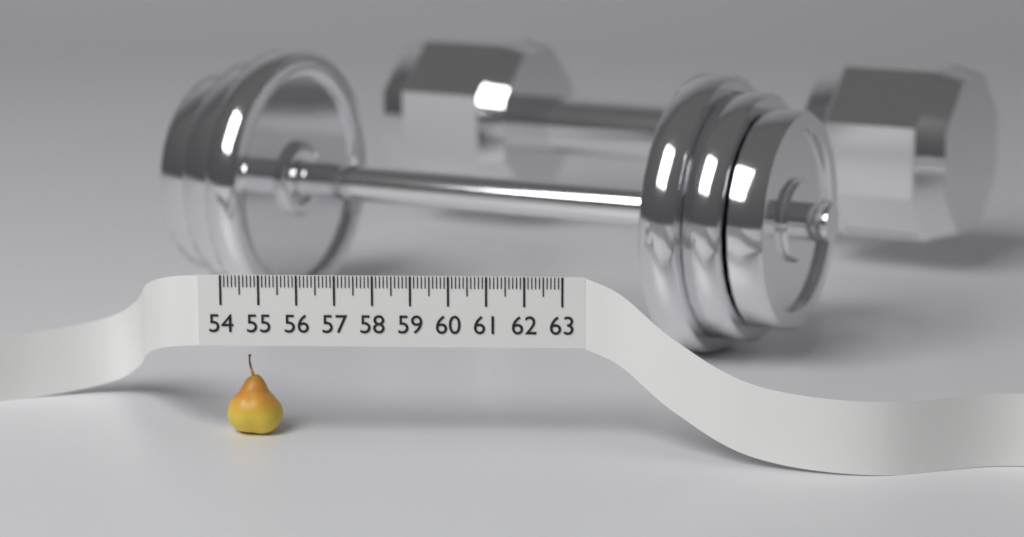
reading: 55.5 (no unit)
